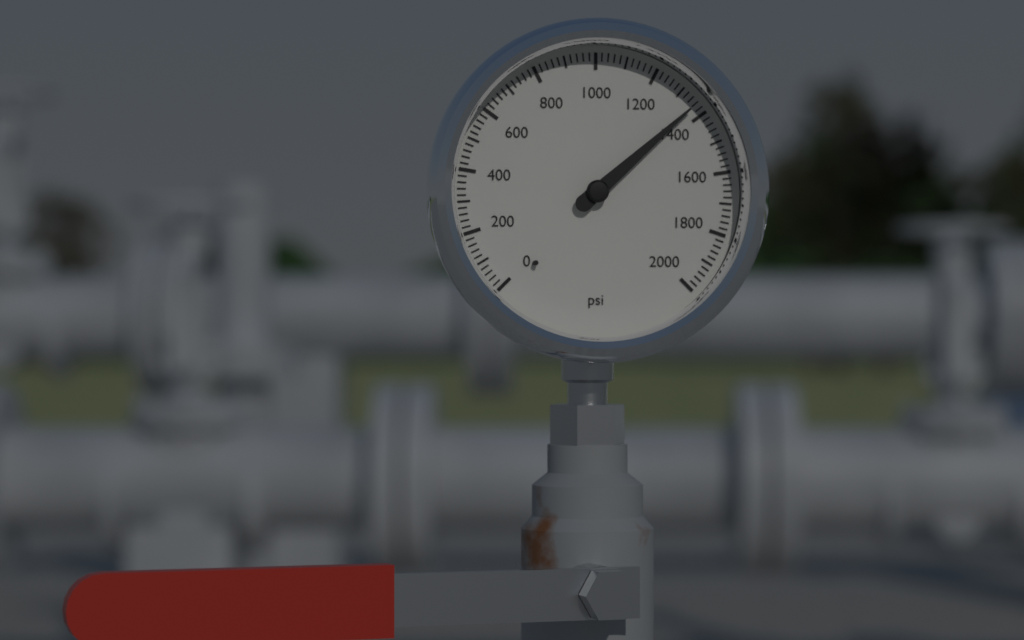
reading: 1360 psi
